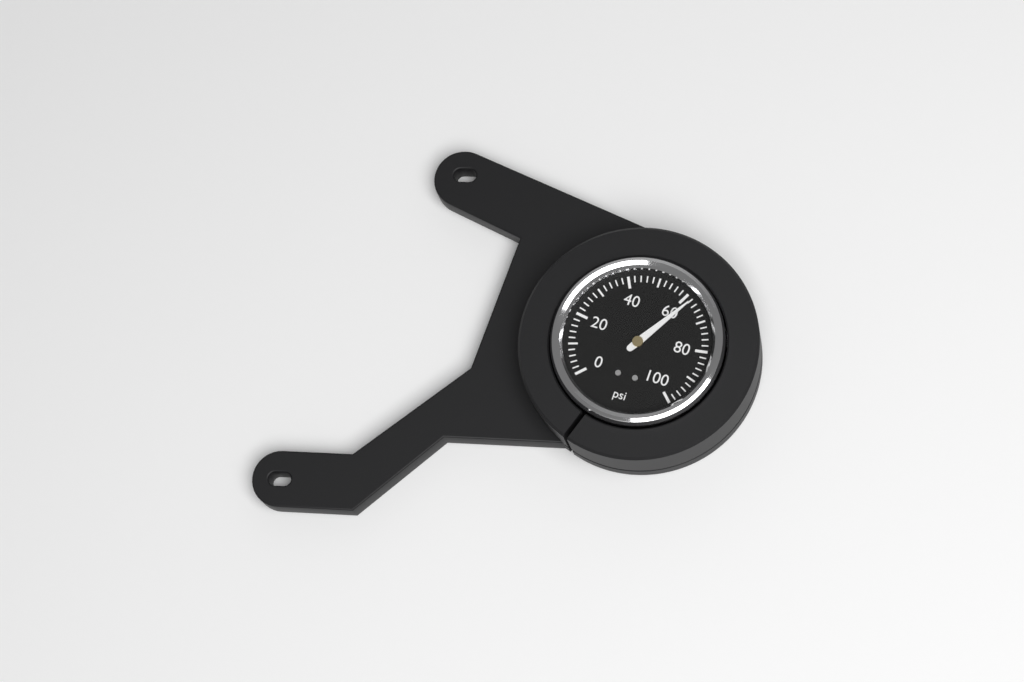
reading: 62 psi
